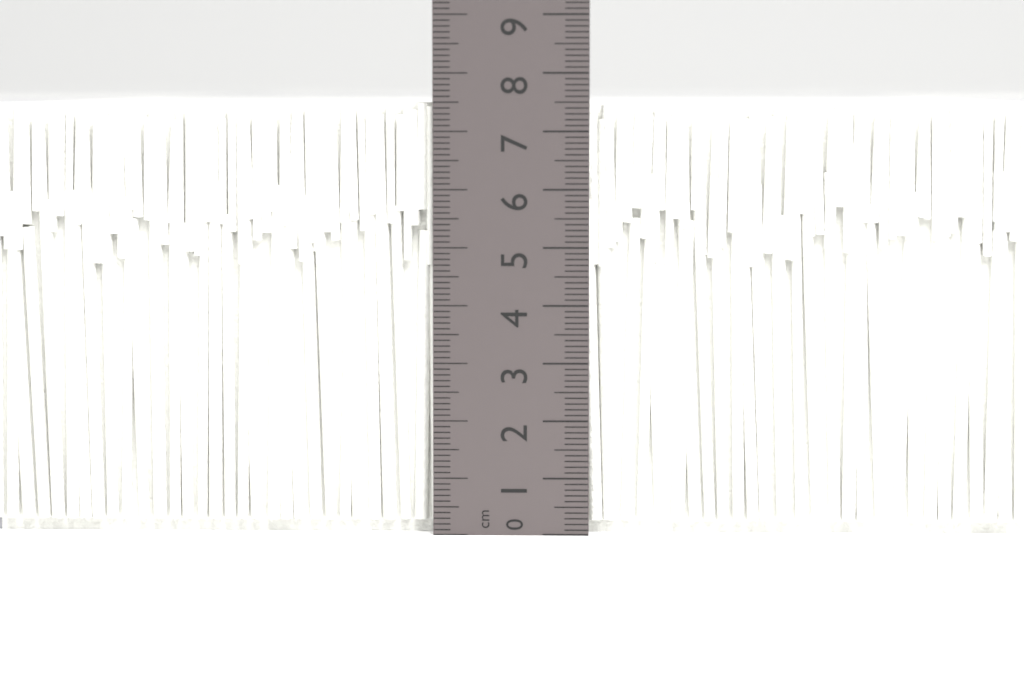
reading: 7.5 cm
